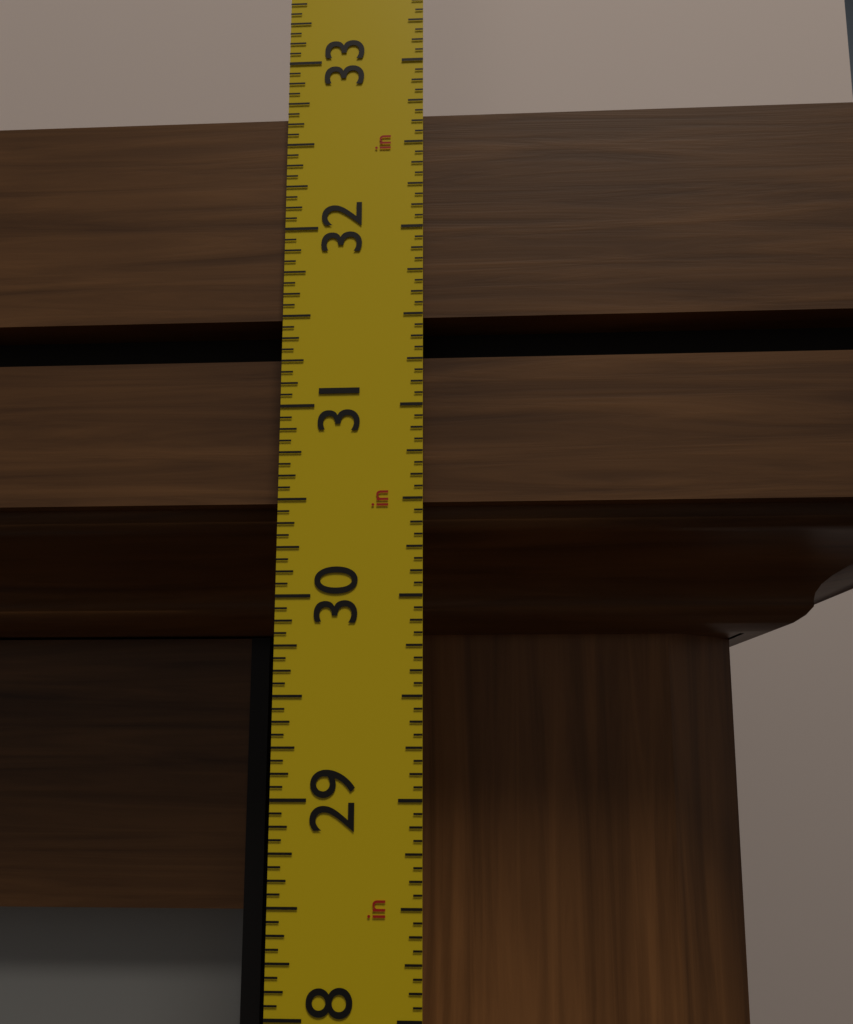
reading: 32.6875 in
